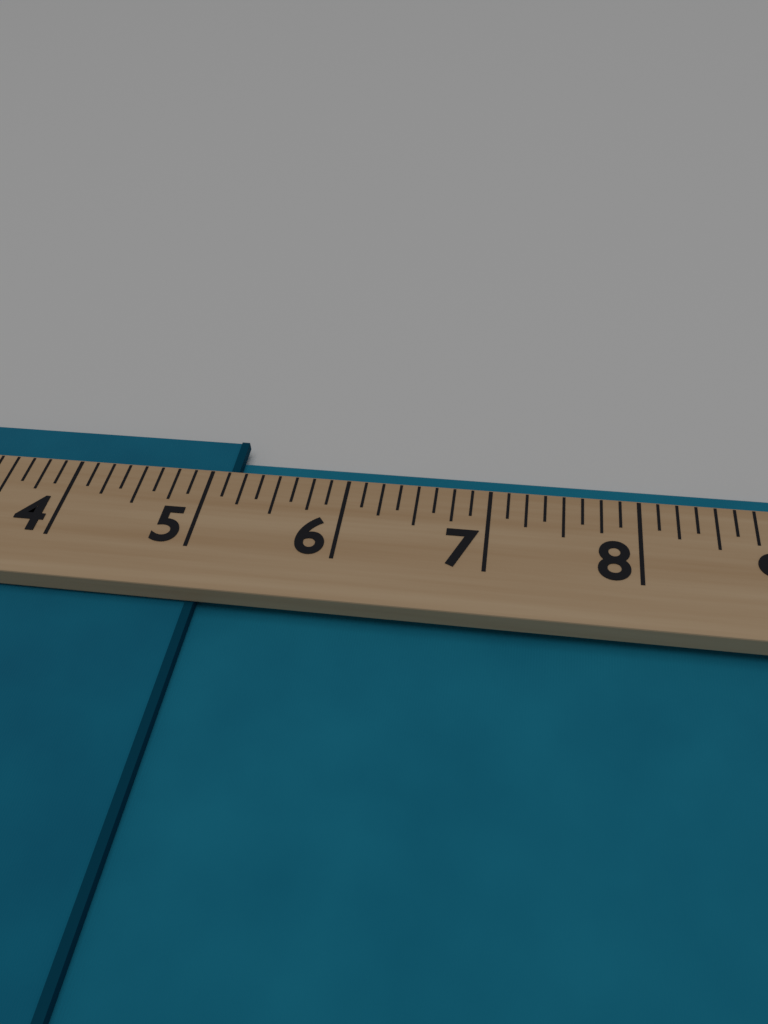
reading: 5.125 (no unit)
